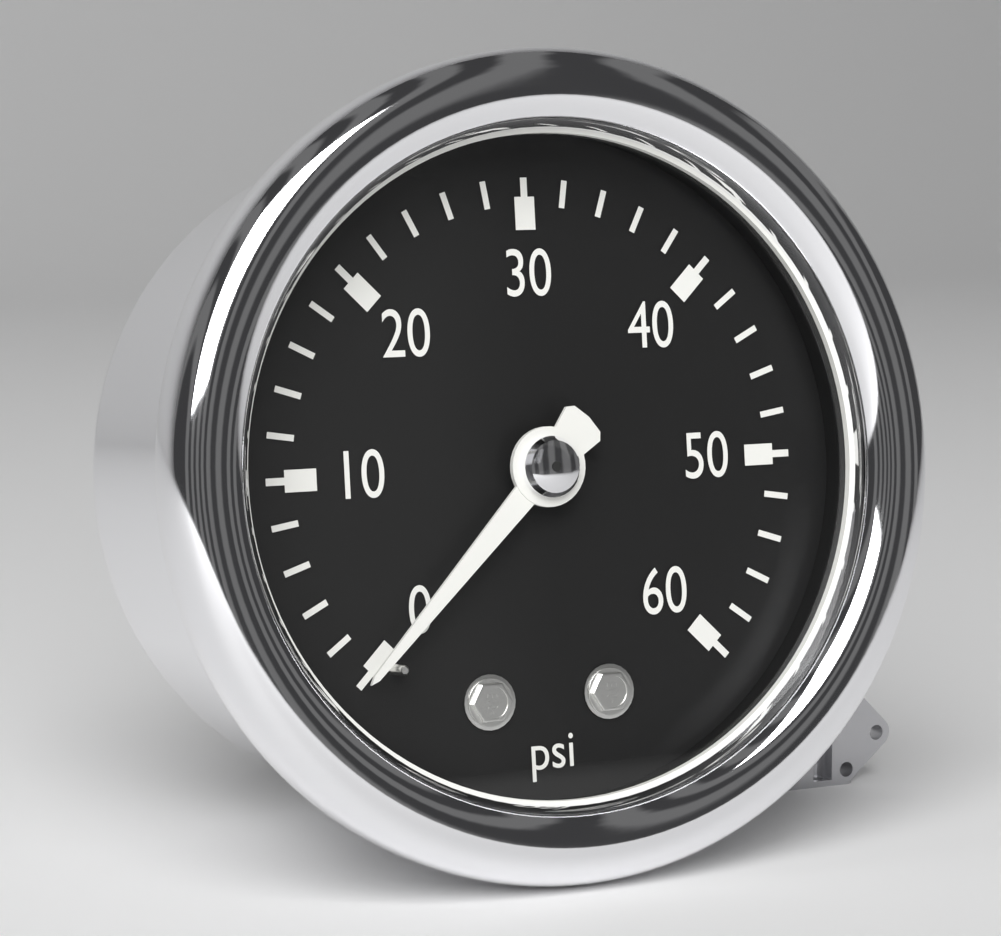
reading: 0 psi
